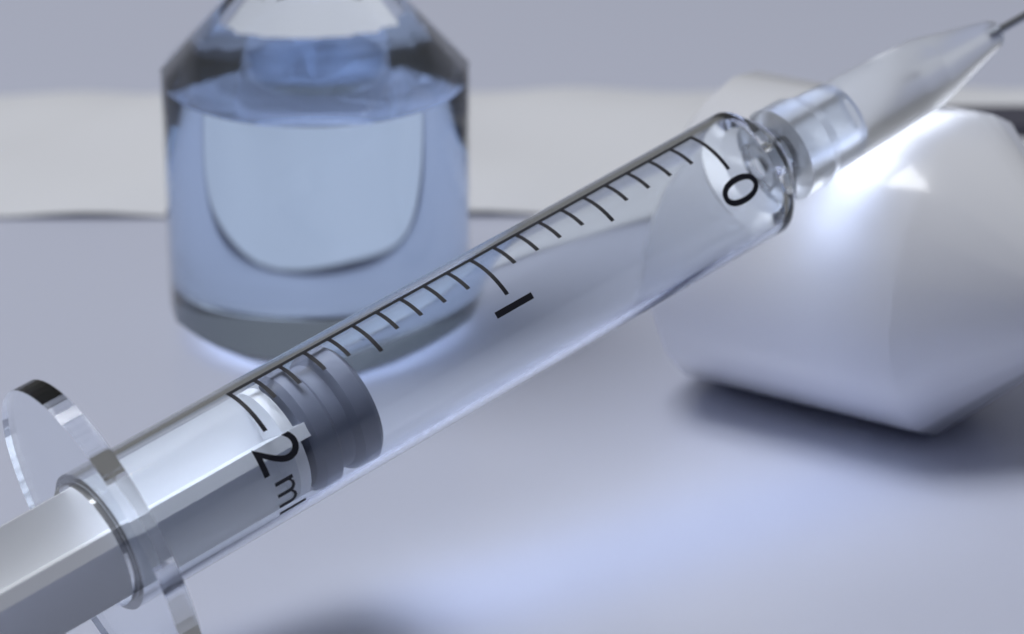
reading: 1.6 ml
